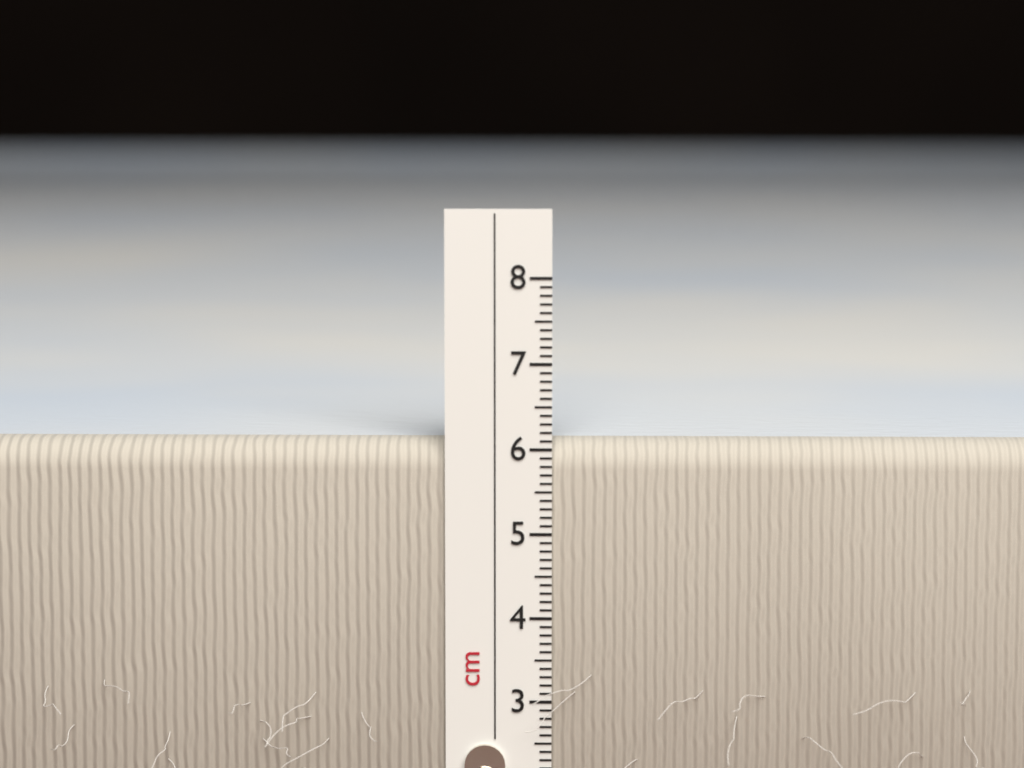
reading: 6.1 cm
